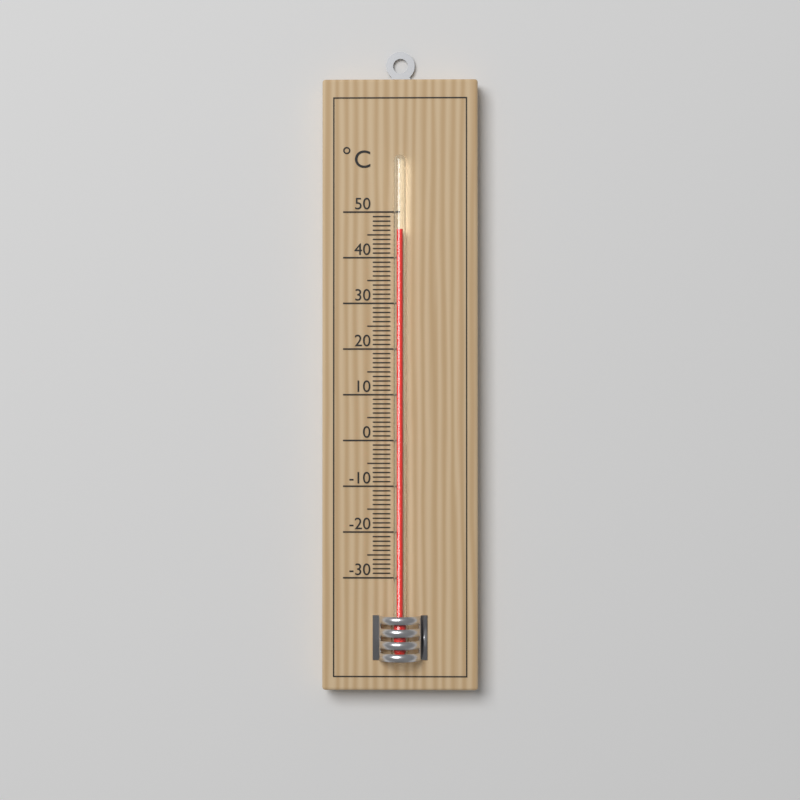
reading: 46 °C
